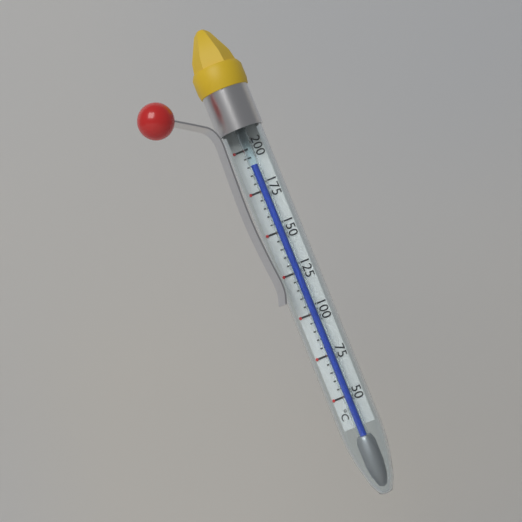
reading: 190 °C
